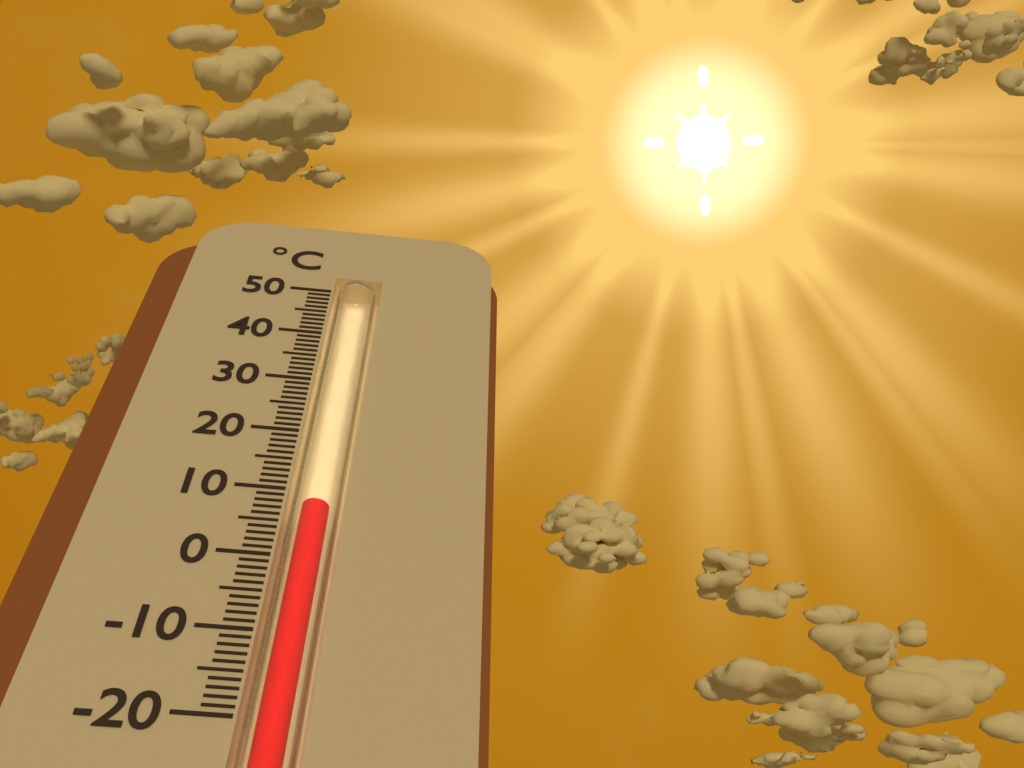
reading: 8 °C
